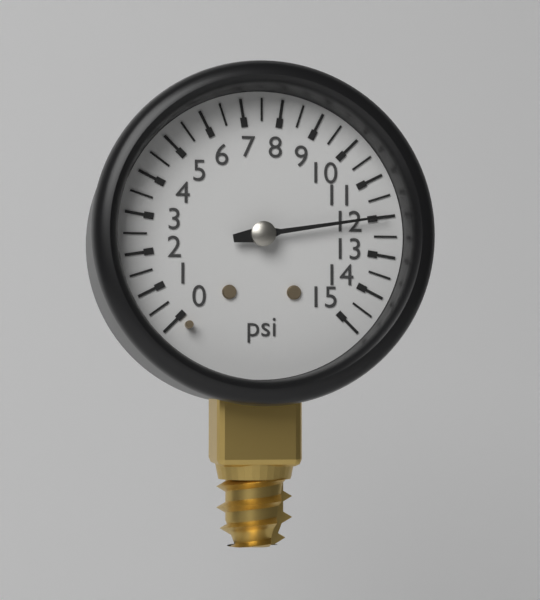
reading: 12.0 psi
